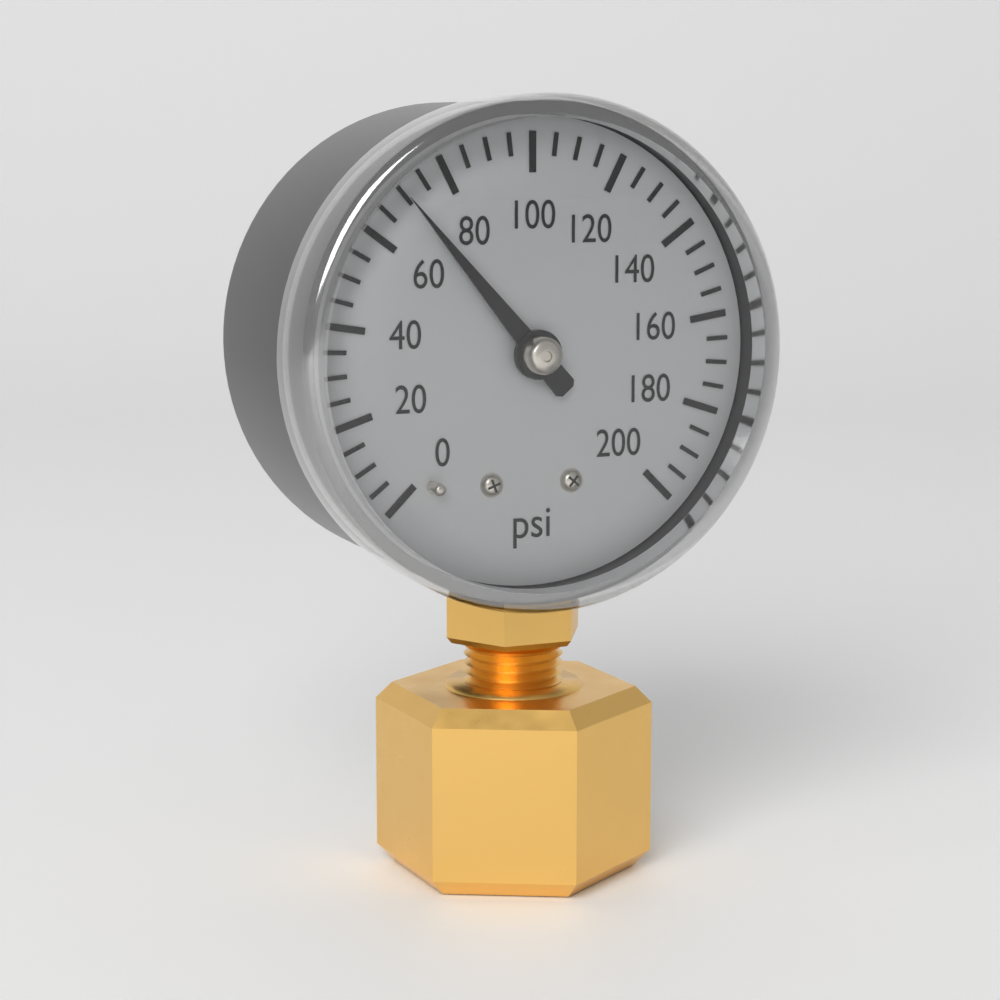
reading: 70 psi
